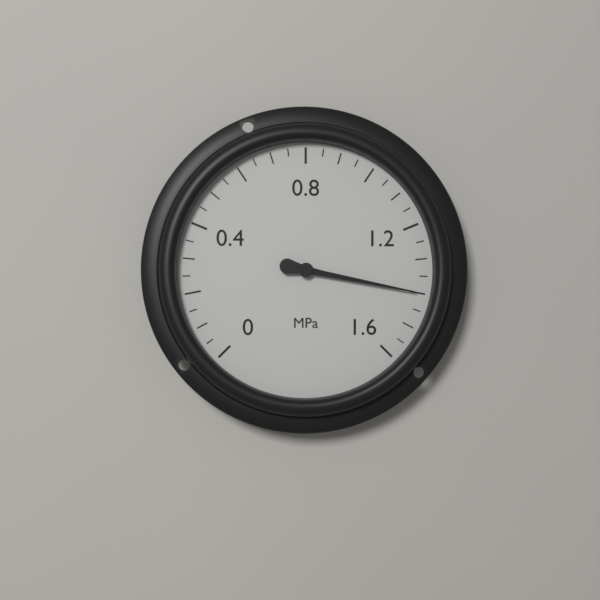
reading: 1.40 MPa
